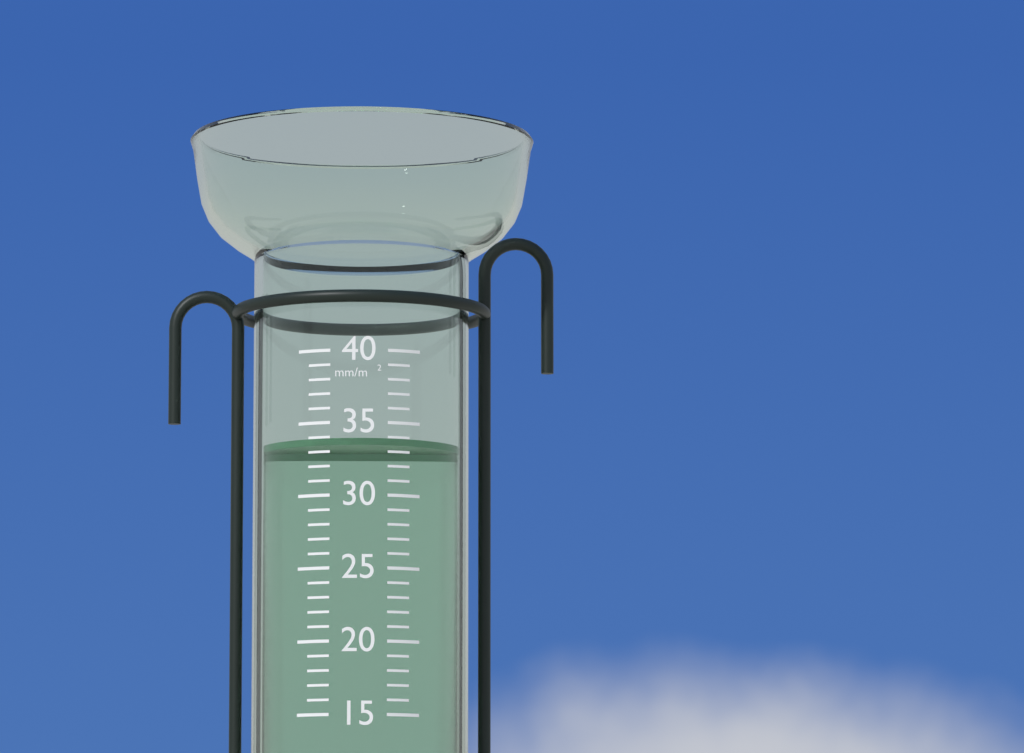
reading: 34 mm/m²
